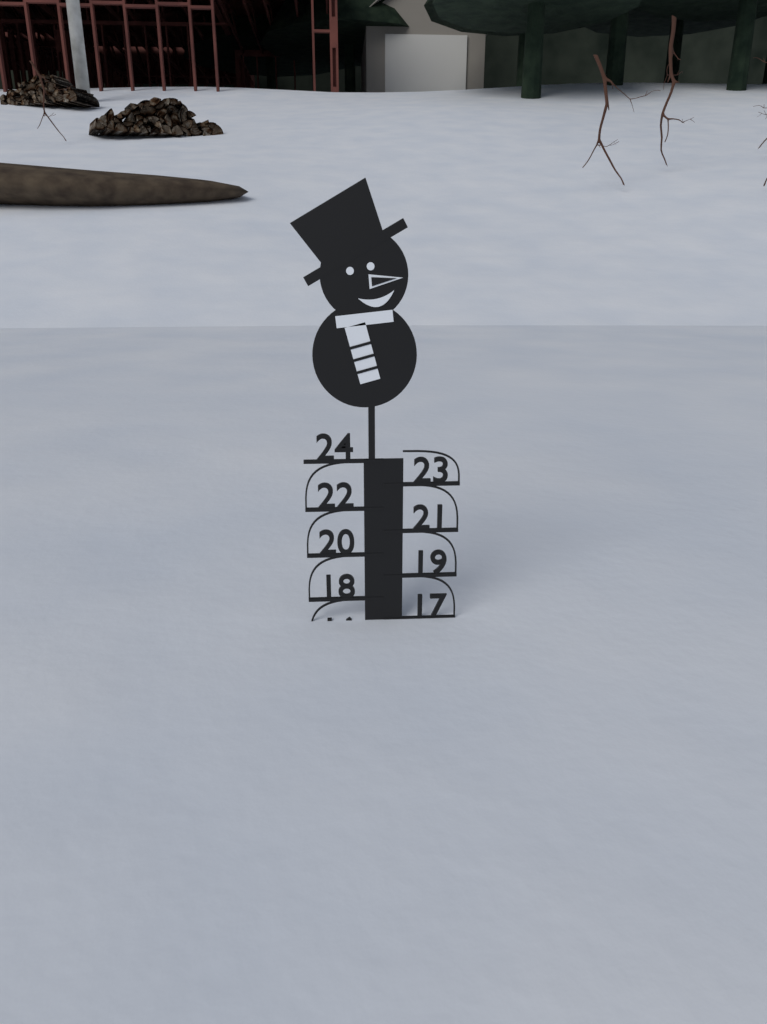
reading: 17 (no unit)
